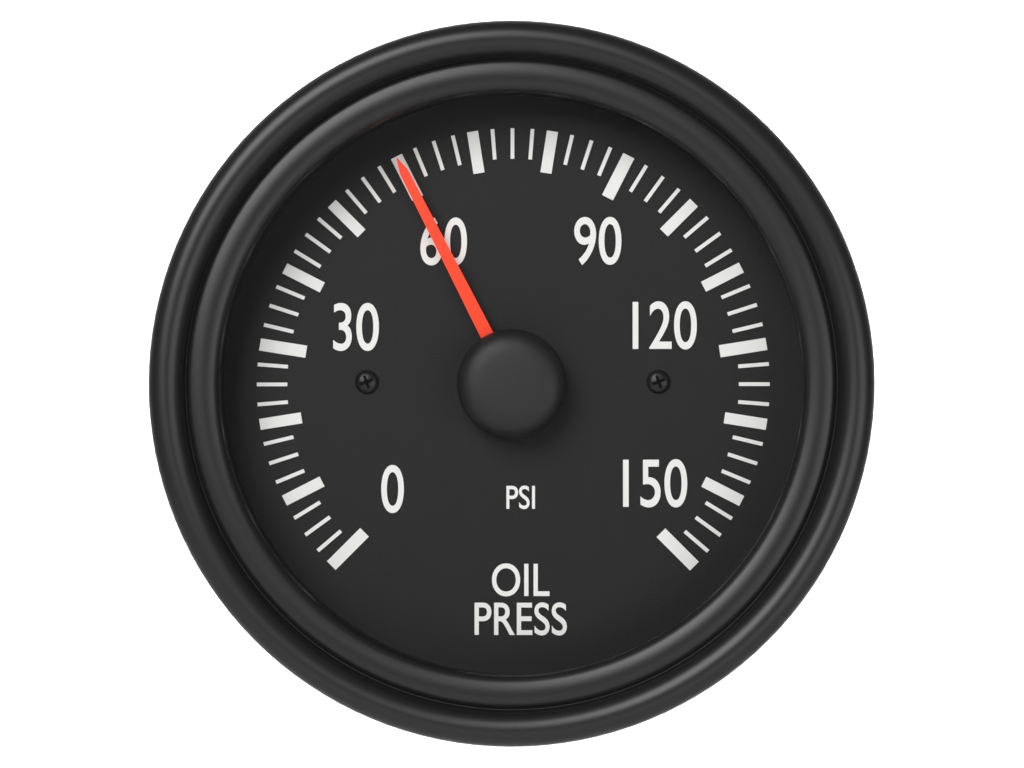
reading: 60.0 psi
